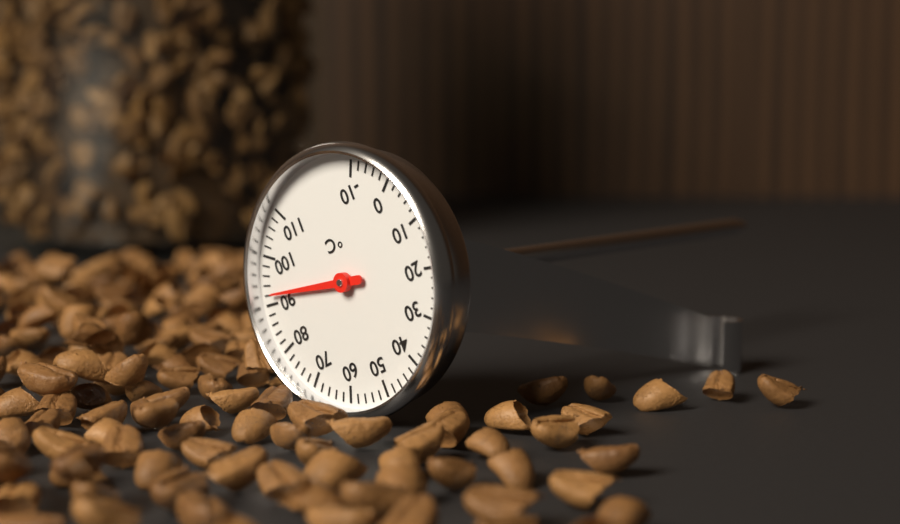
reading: 92 °C
